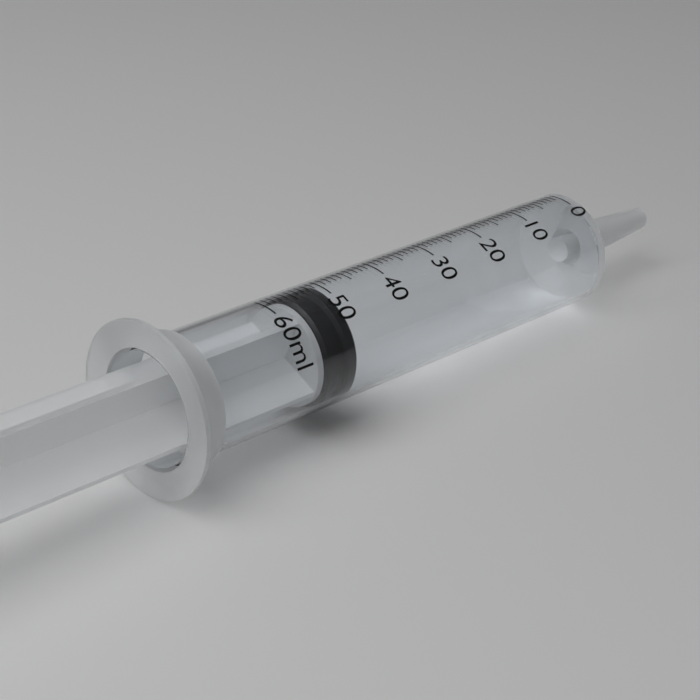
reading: 50 ml
